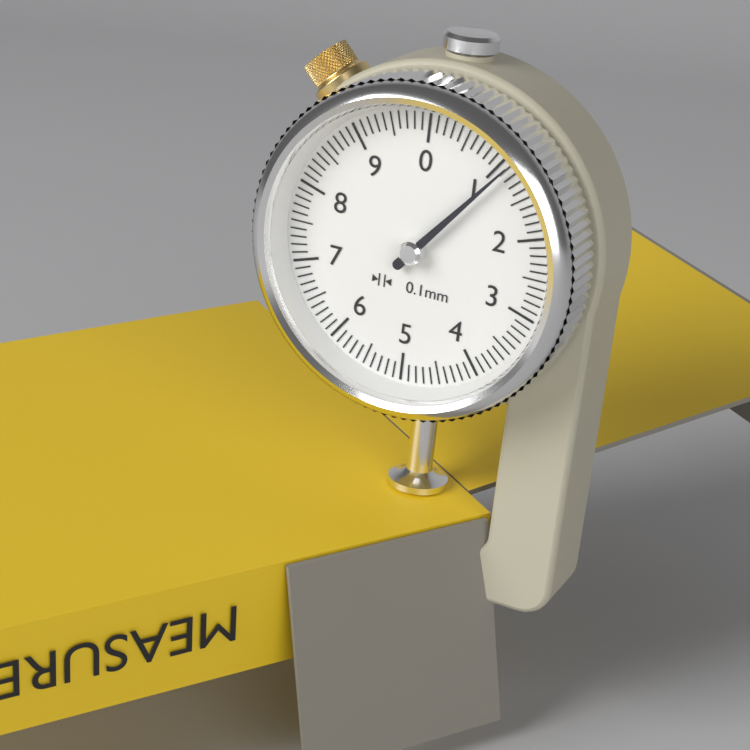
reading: 1.1 mm
